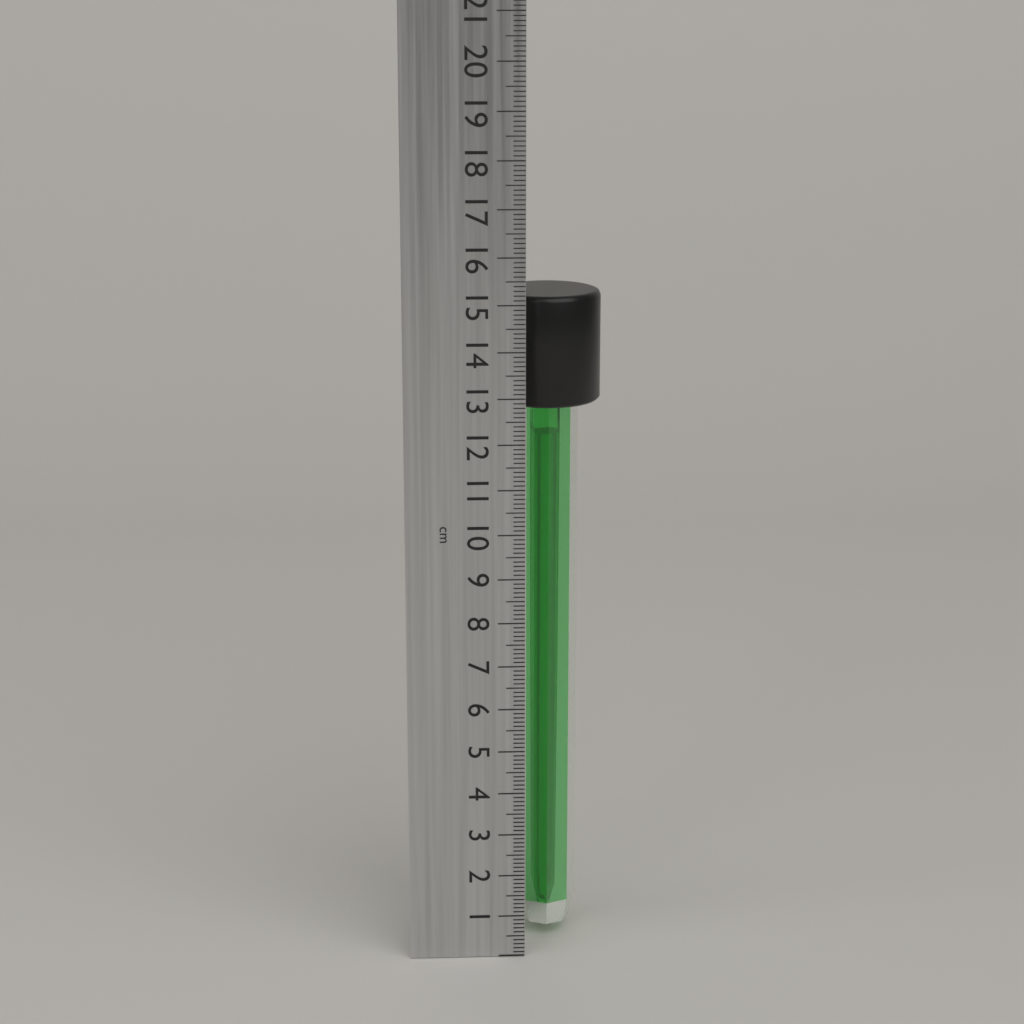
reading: 15.1 cm
